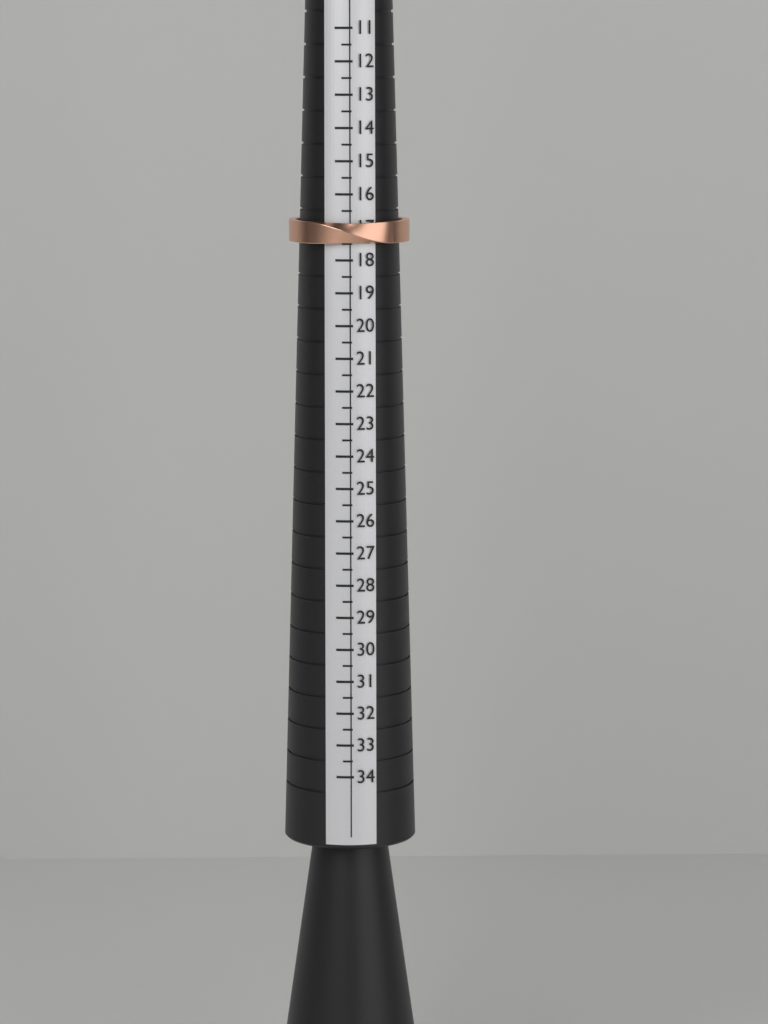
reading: 17.5 (no unit)
